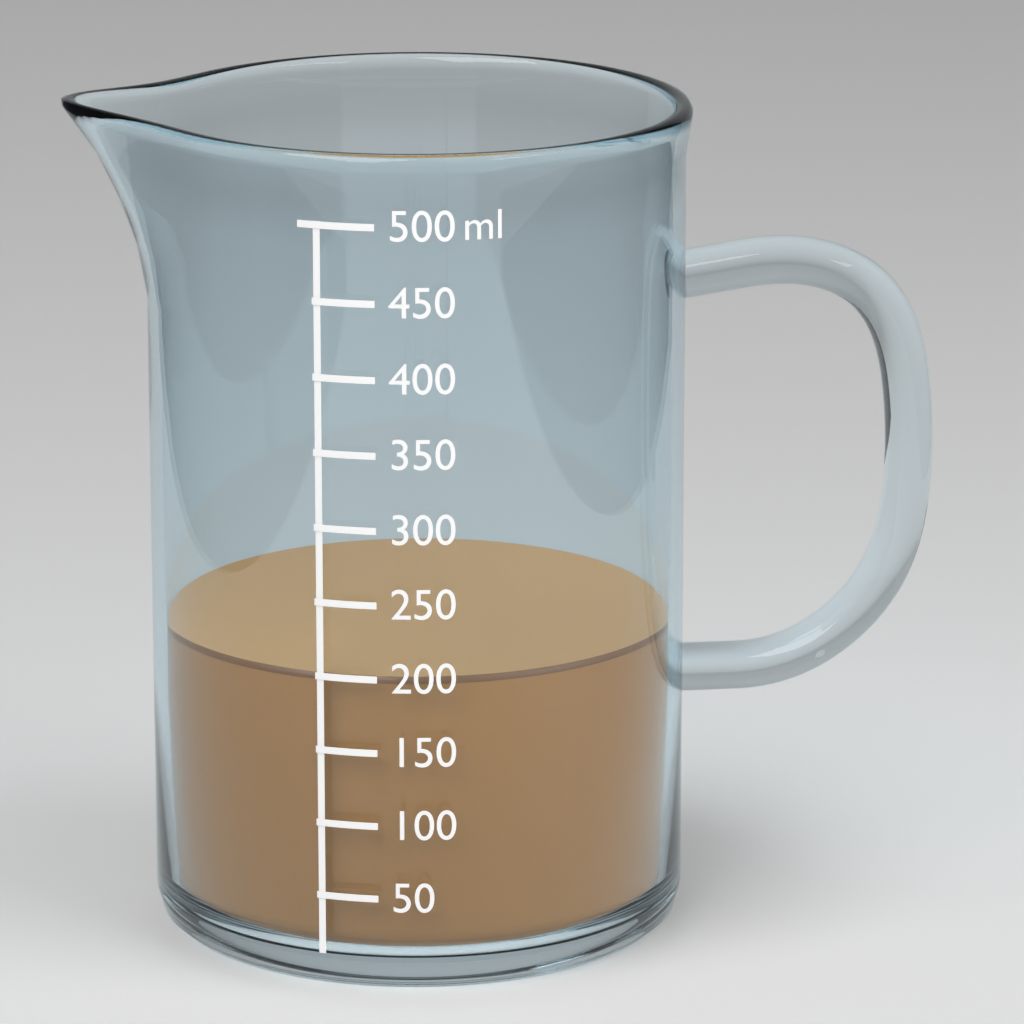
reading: 200 ml
